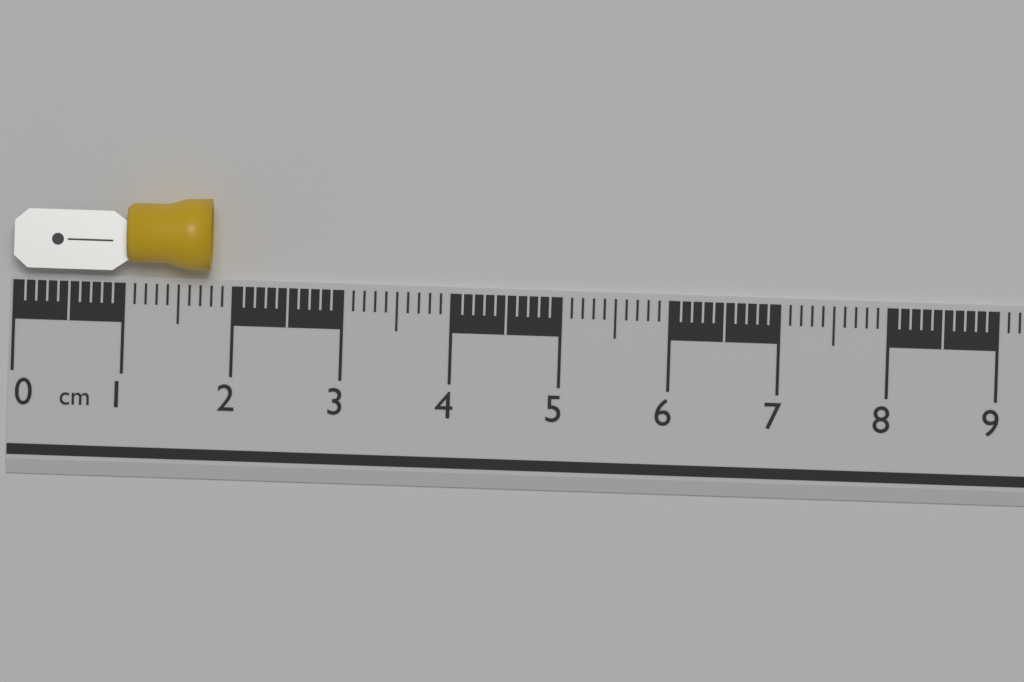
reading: 1.8 cm
